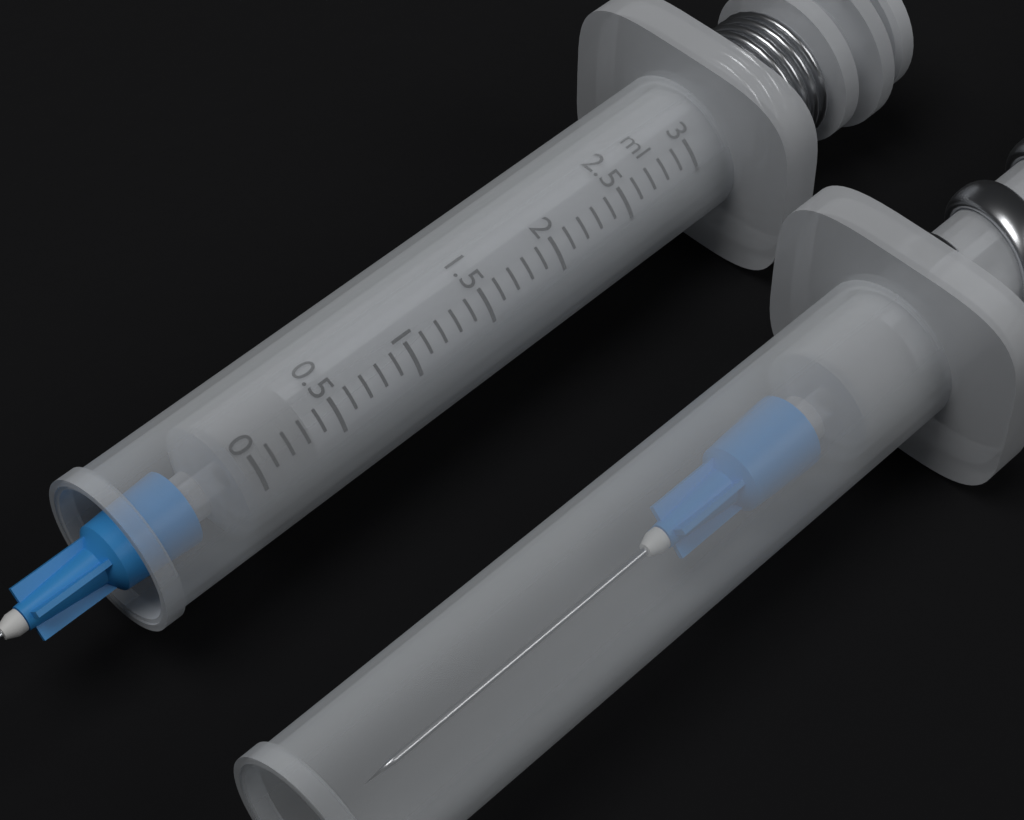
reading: 0.0 ml
